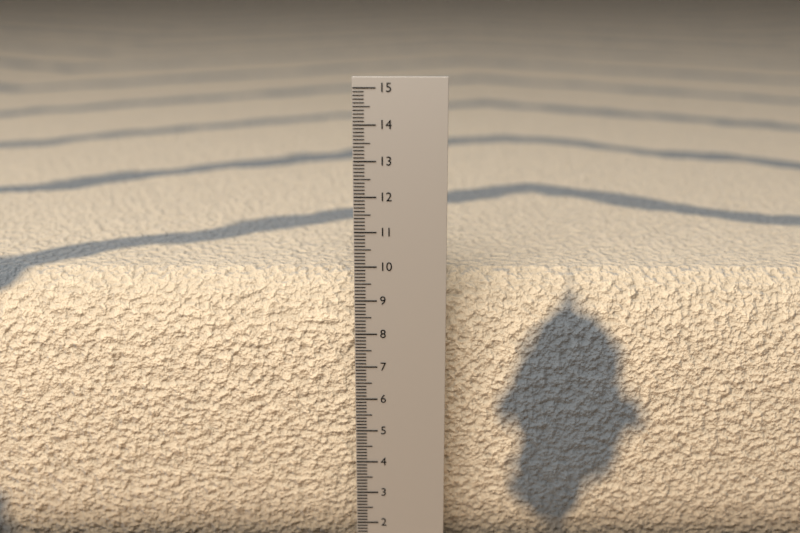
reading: 9.4 cm
